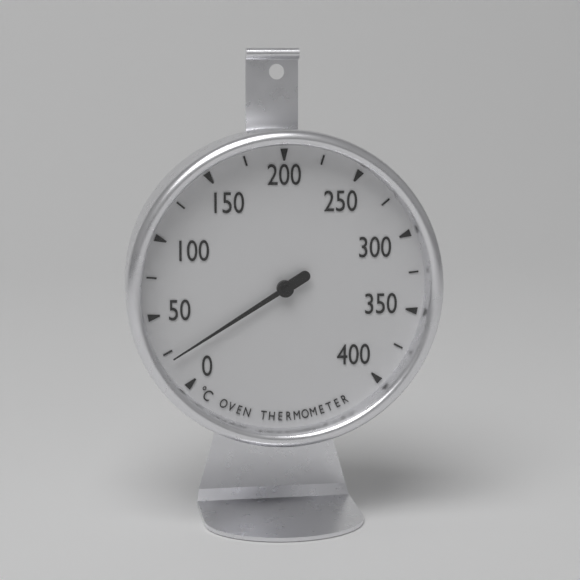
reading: 20 °C
